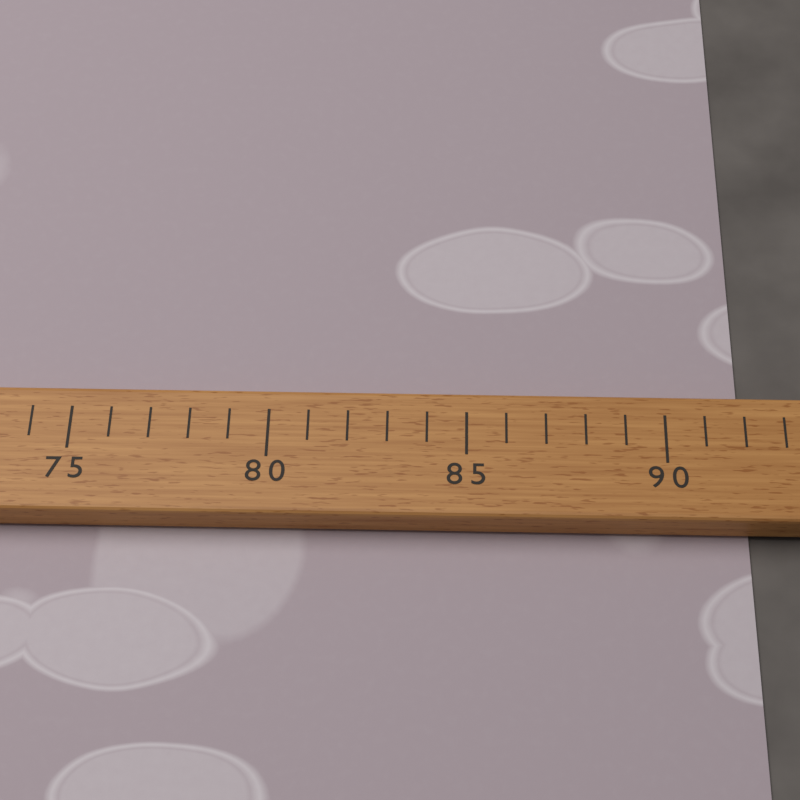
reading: 92 (no unit)
